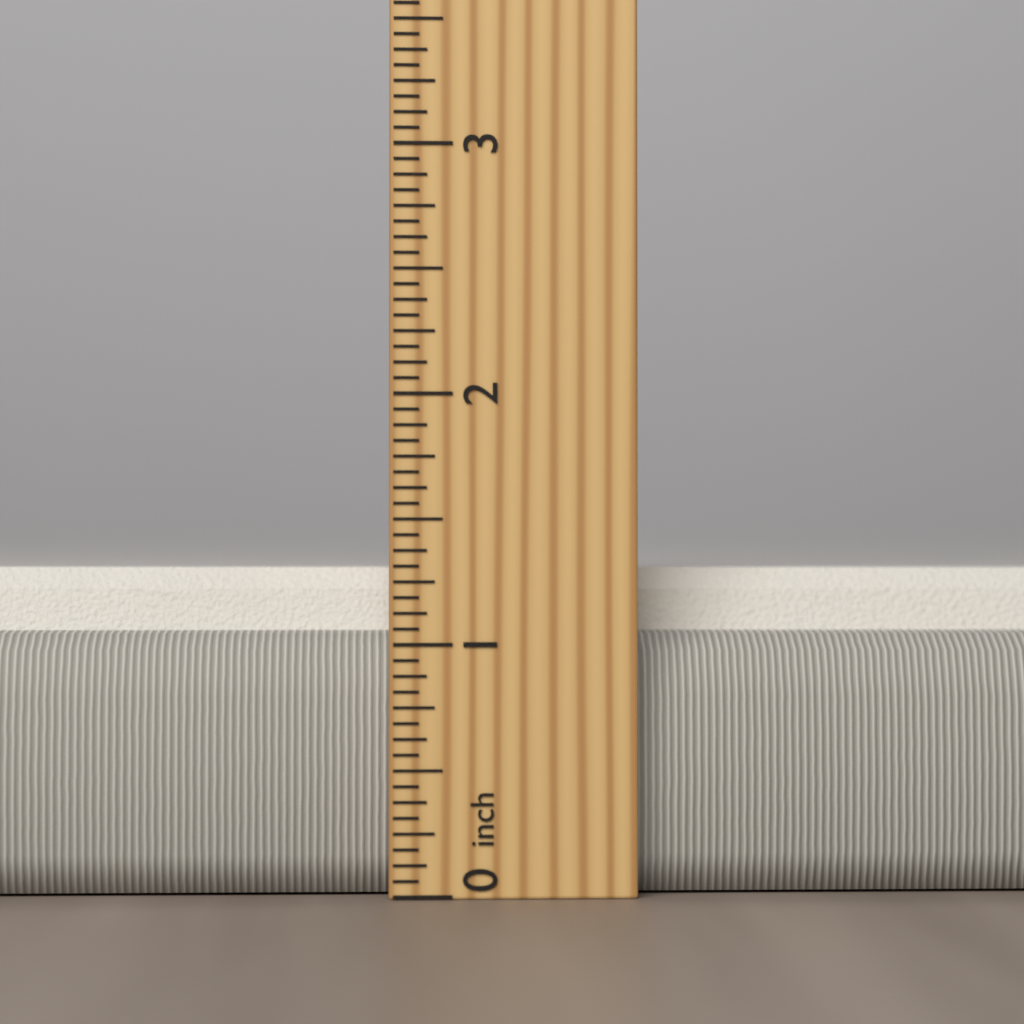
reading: 1.3125 inch
